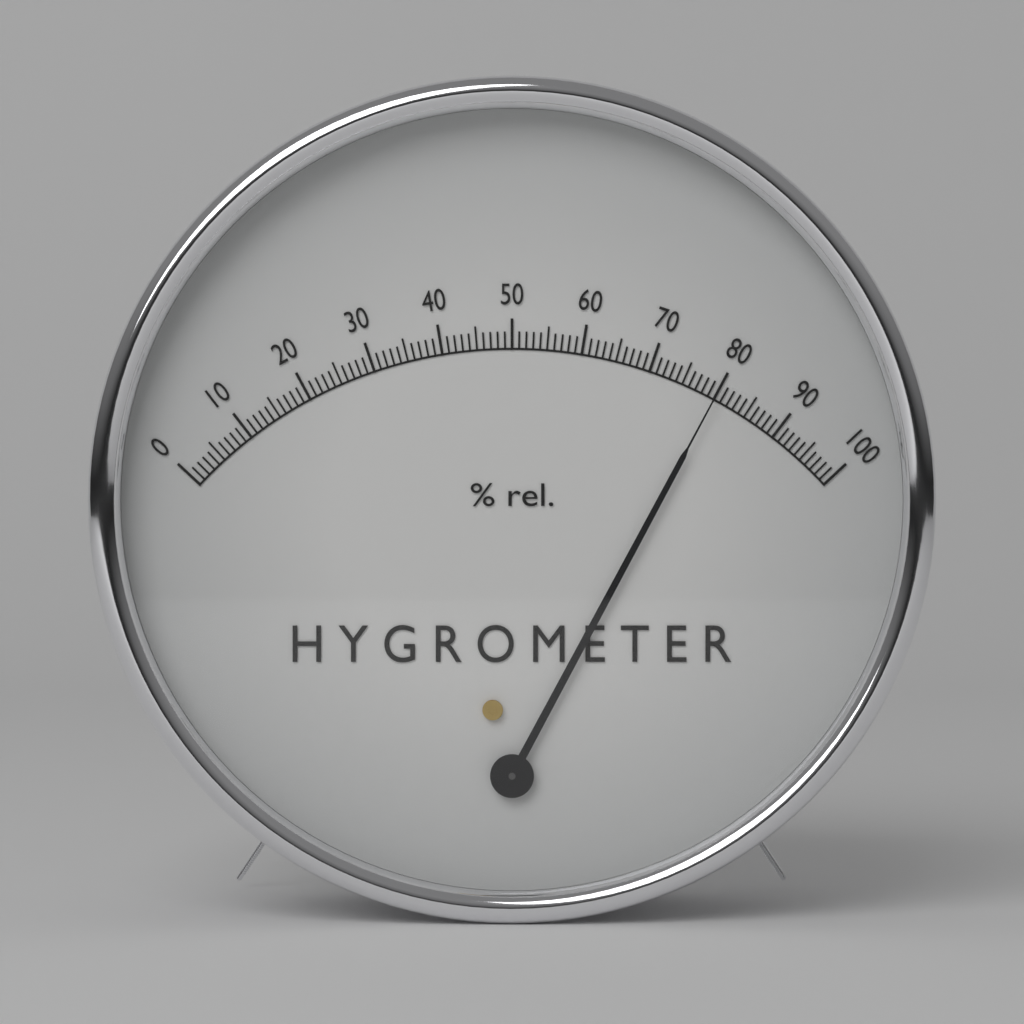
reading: 80 %
